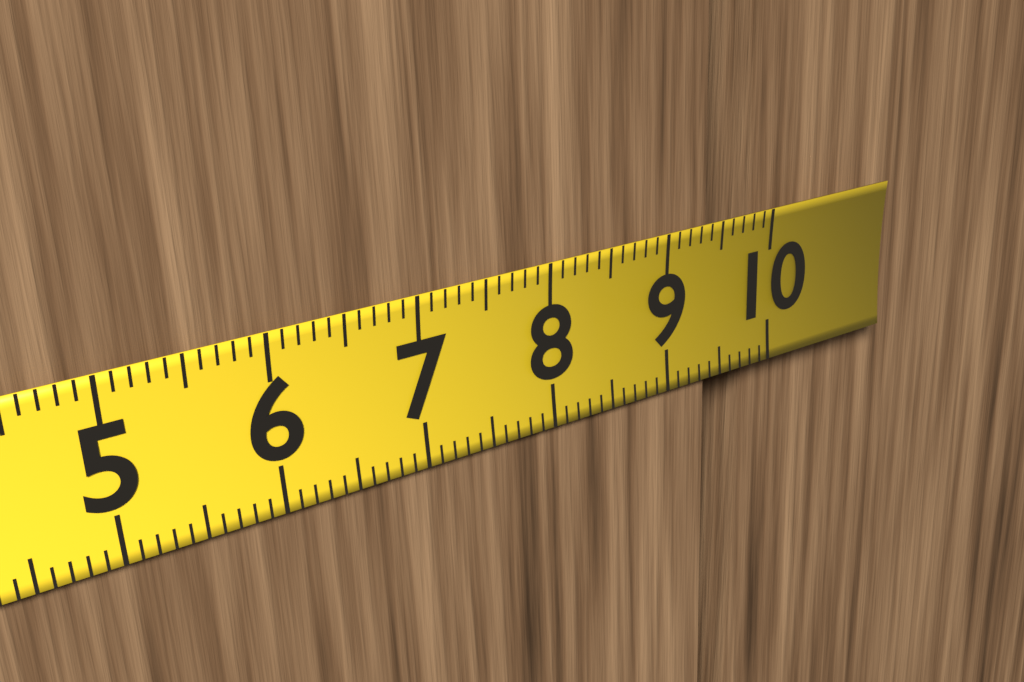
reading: 9.4 cm
